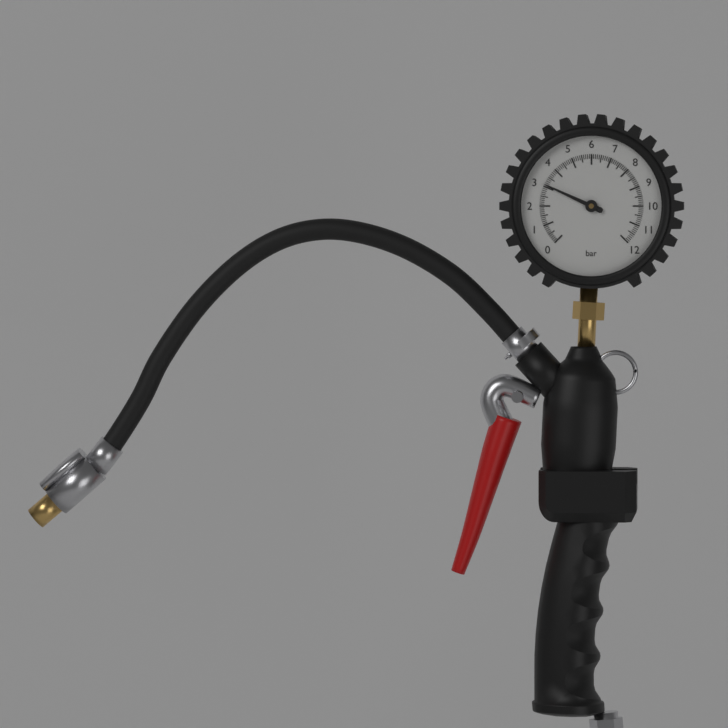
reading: 3.1 bar
